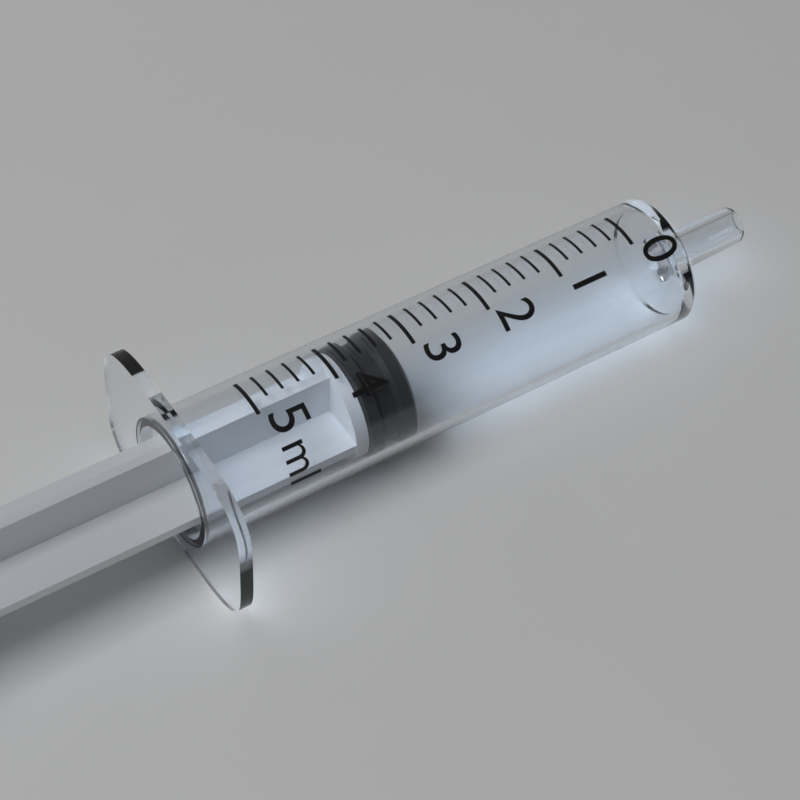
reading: 3.2 ml
